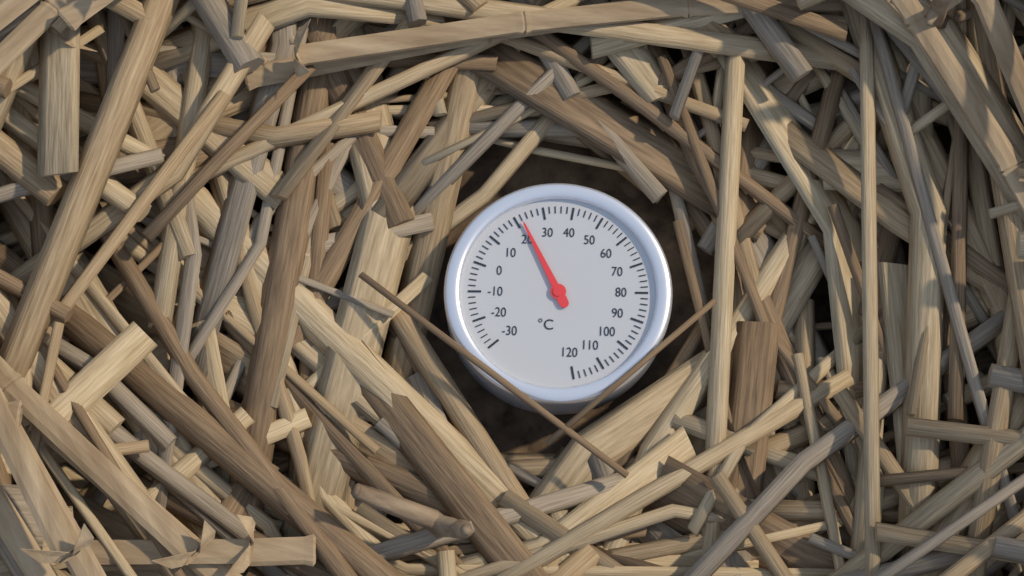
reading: 22 °C
